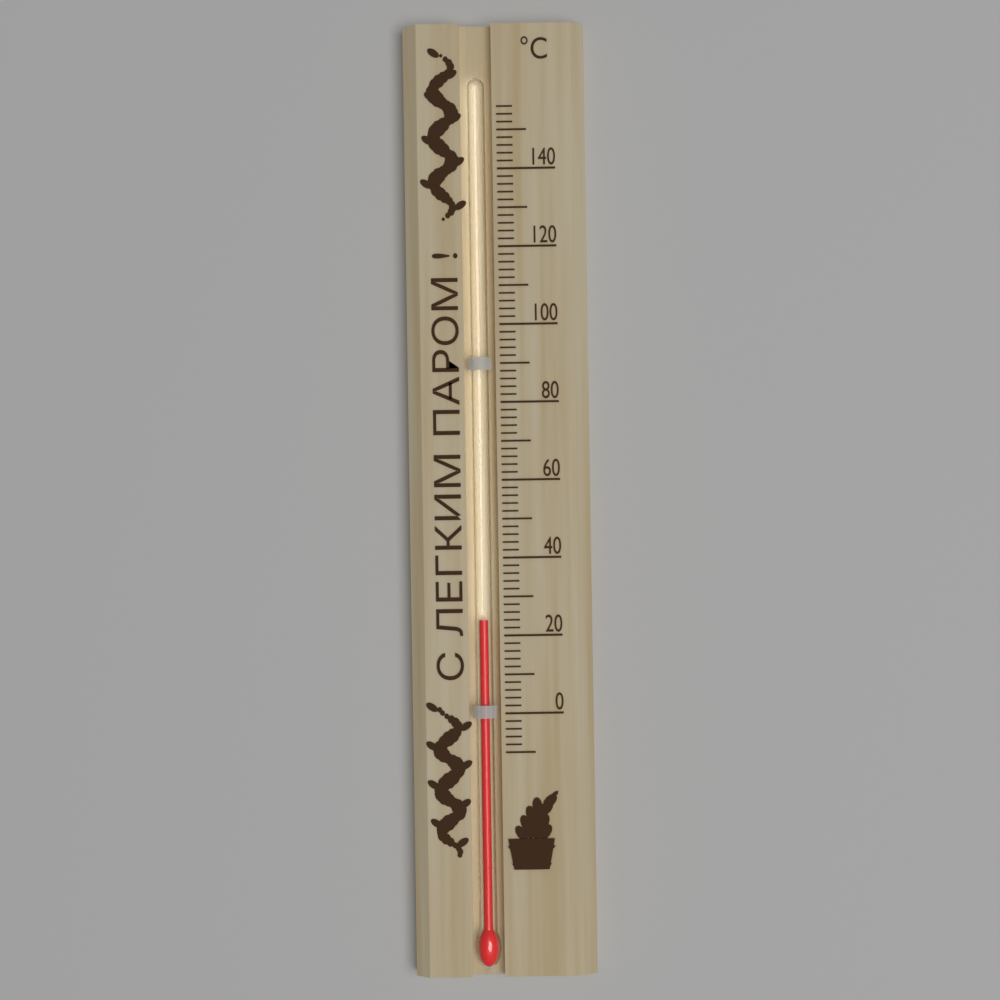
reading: 24 °C
